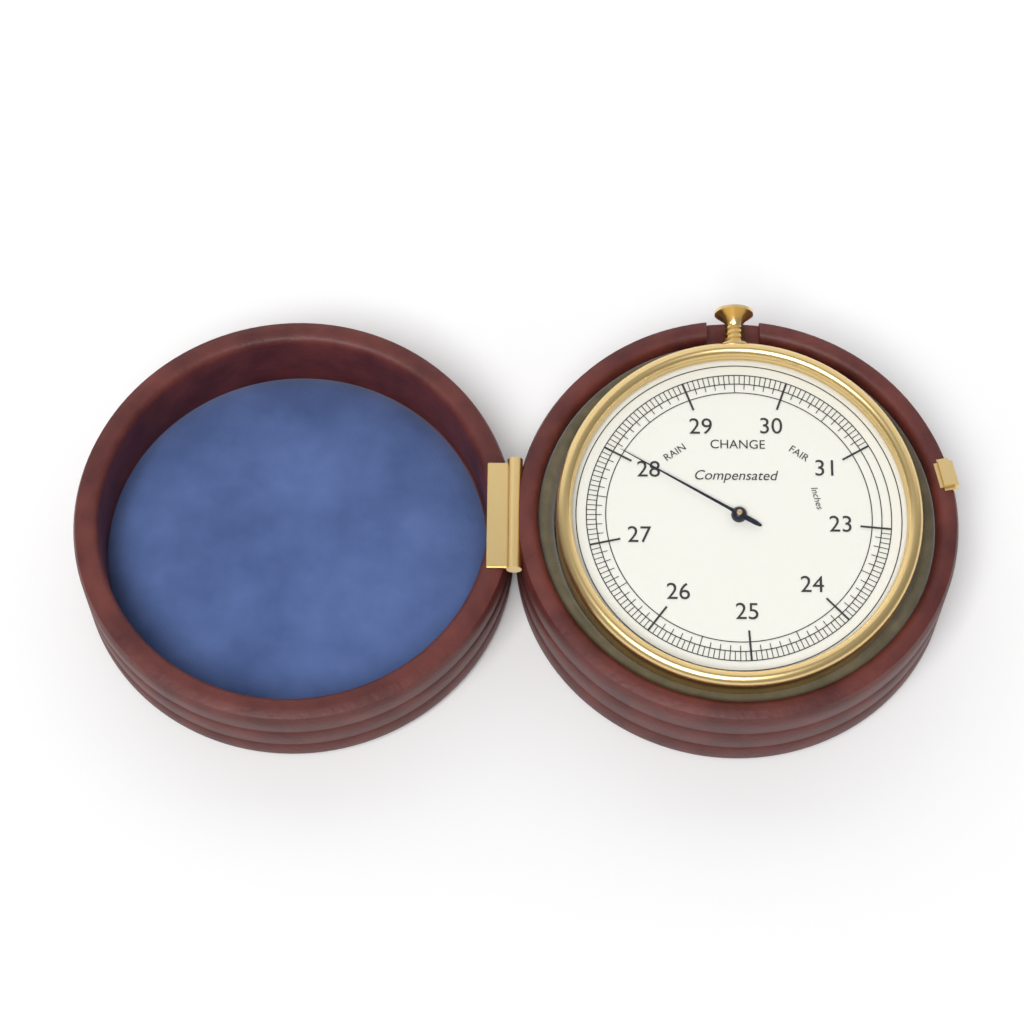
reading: 28.05 inches
